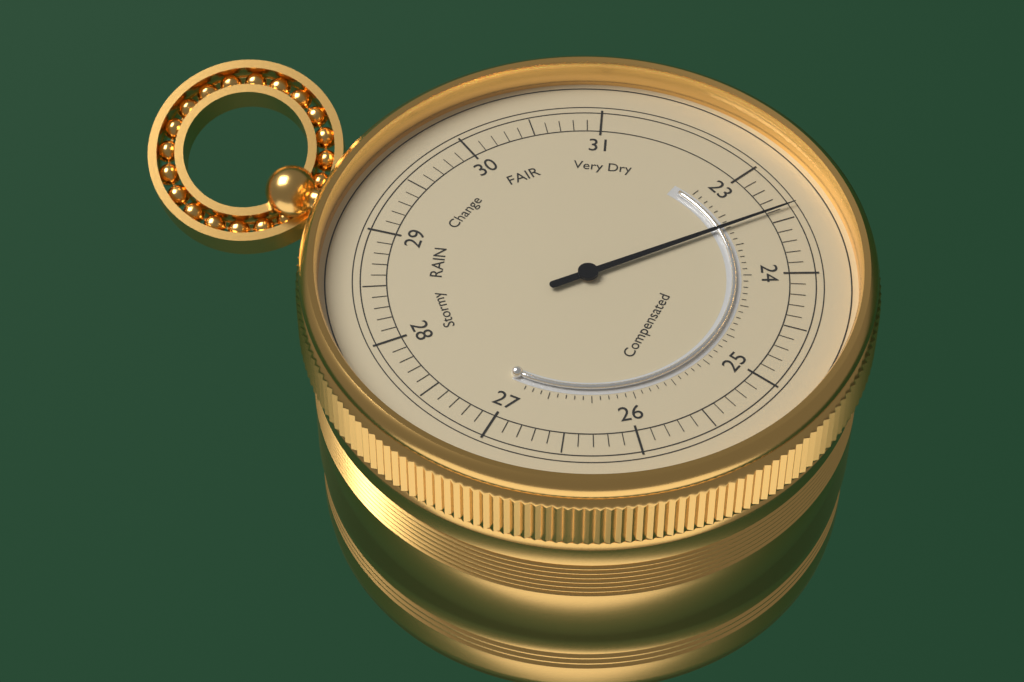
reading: 23.4 (no unit)
